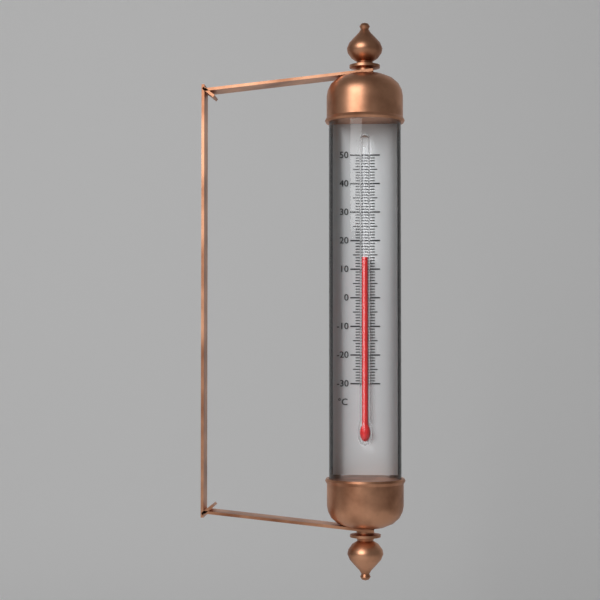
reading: 14 °C
